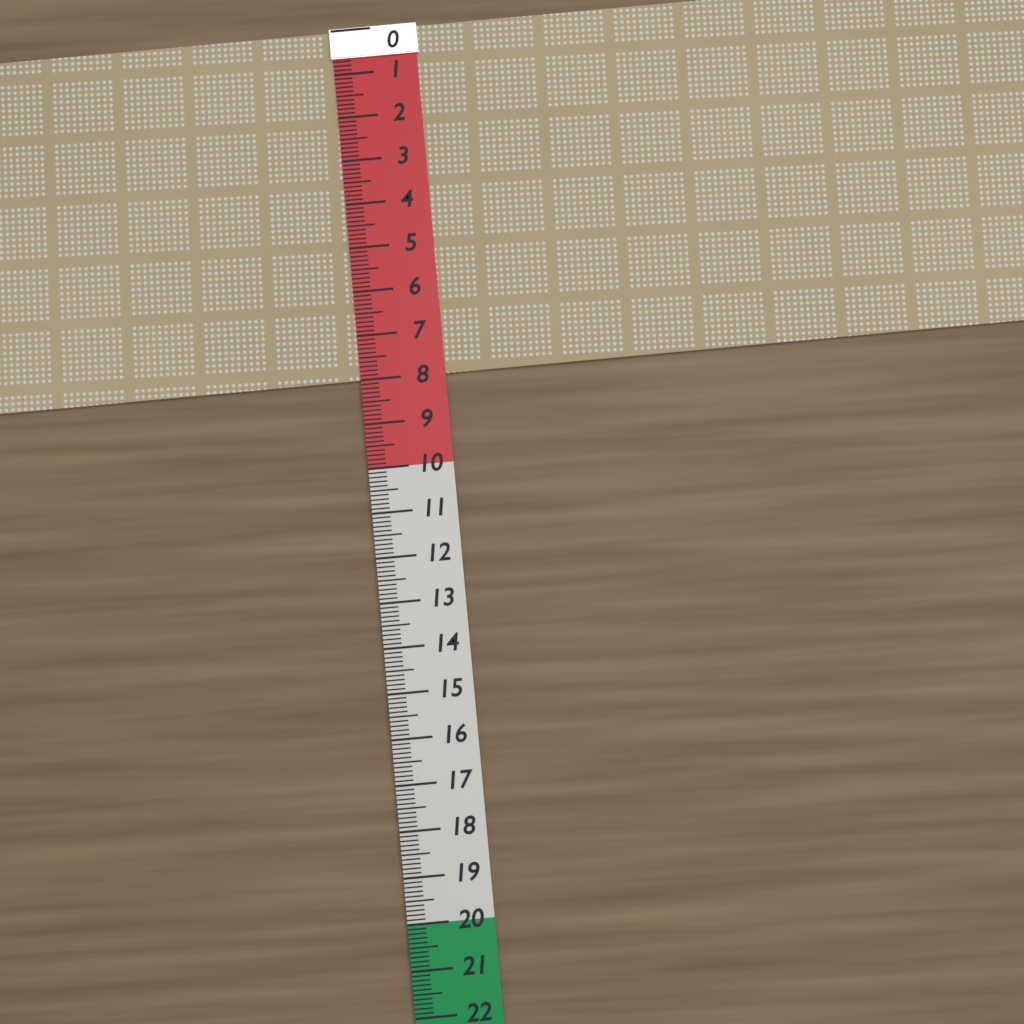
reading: 8.0 (no unit)
